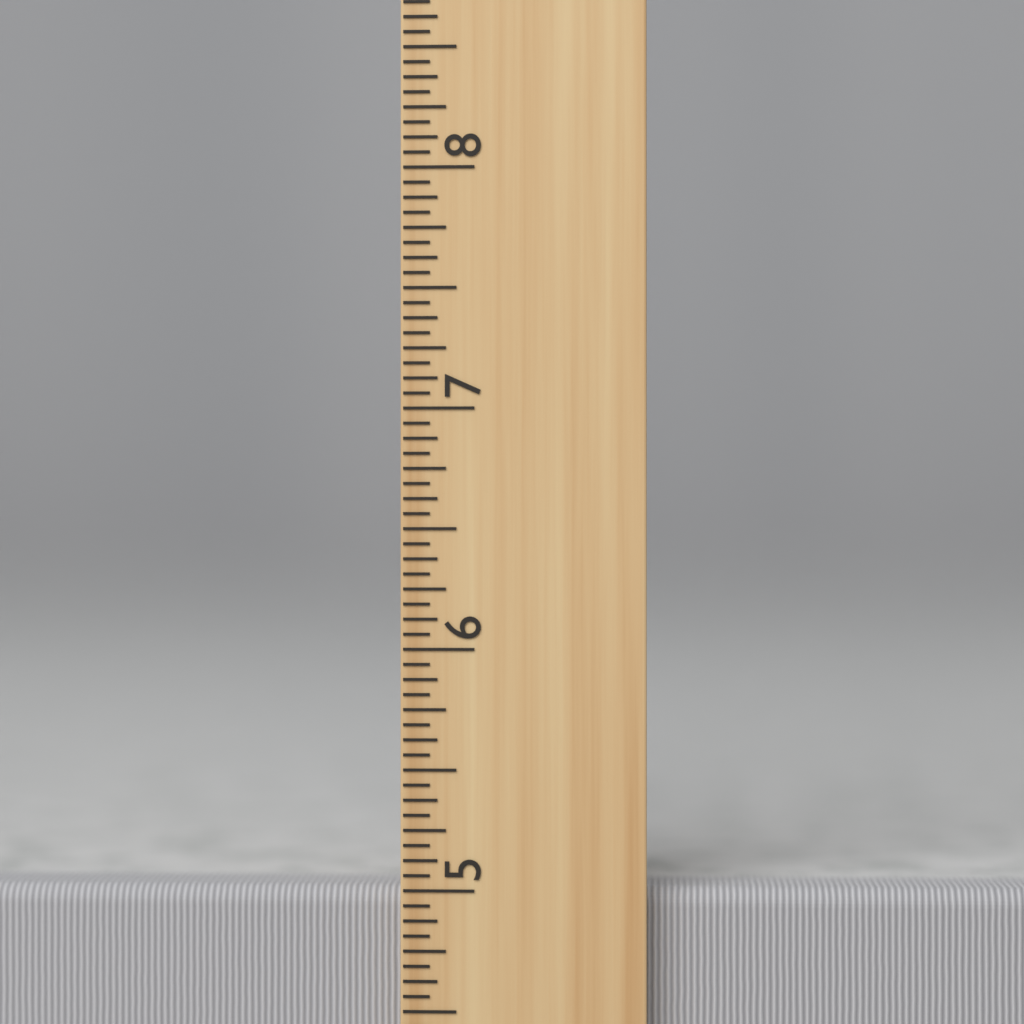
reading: 5.0000 inch
